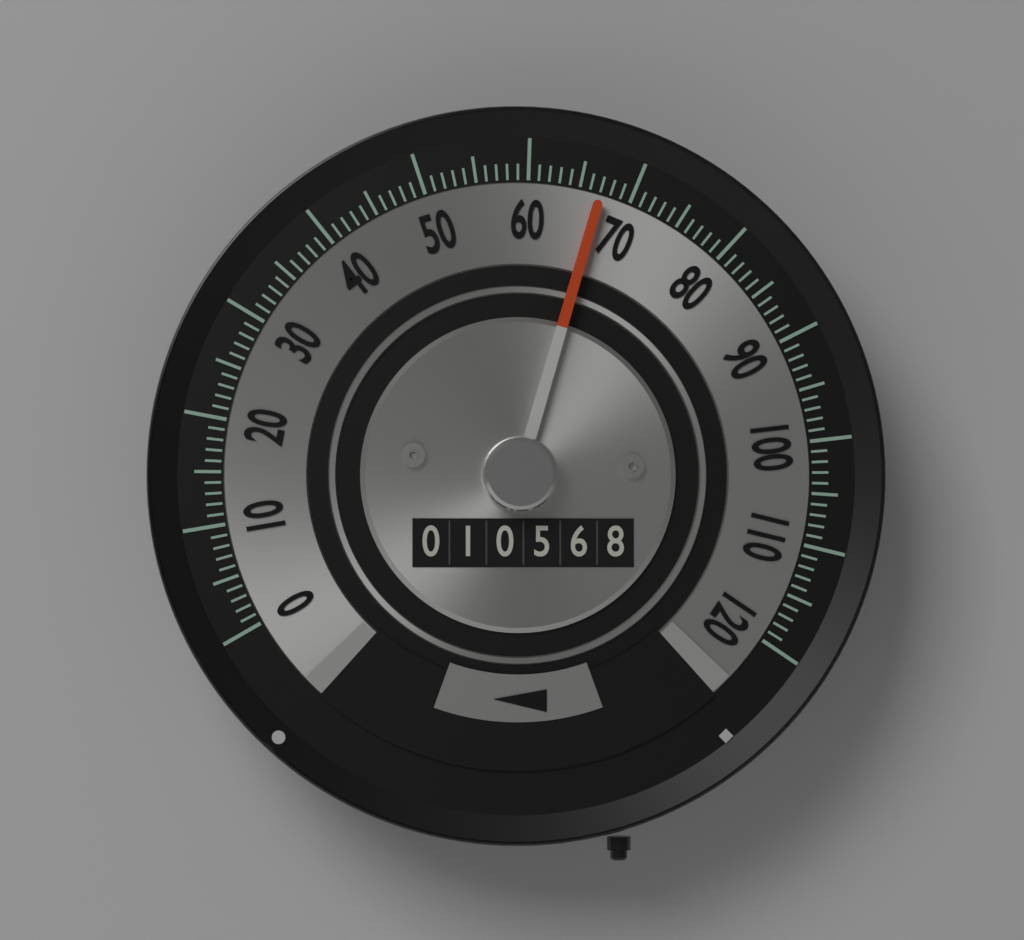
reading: 67 (no unit)
